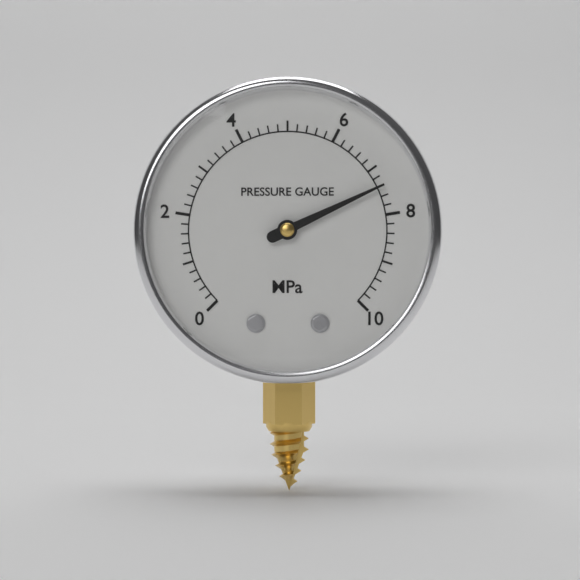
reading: 7.4 MPa
